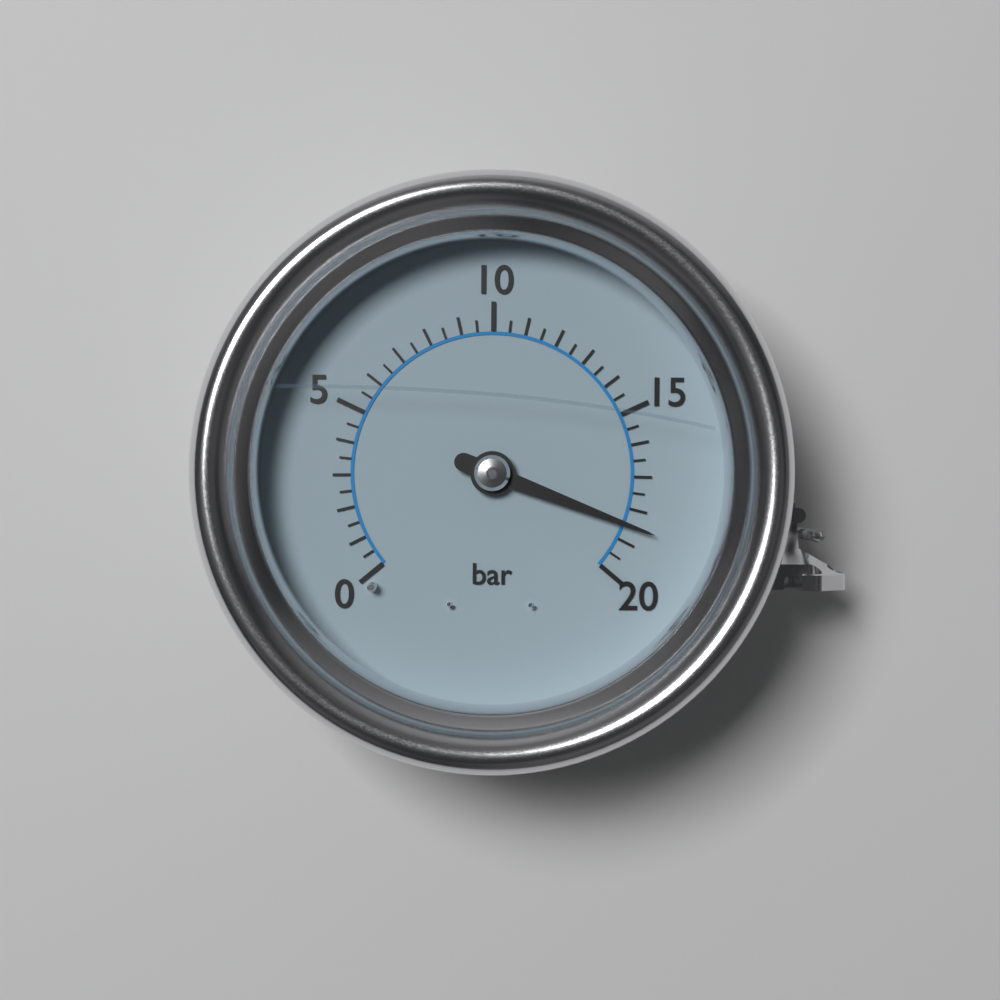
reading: 18.5 bar
